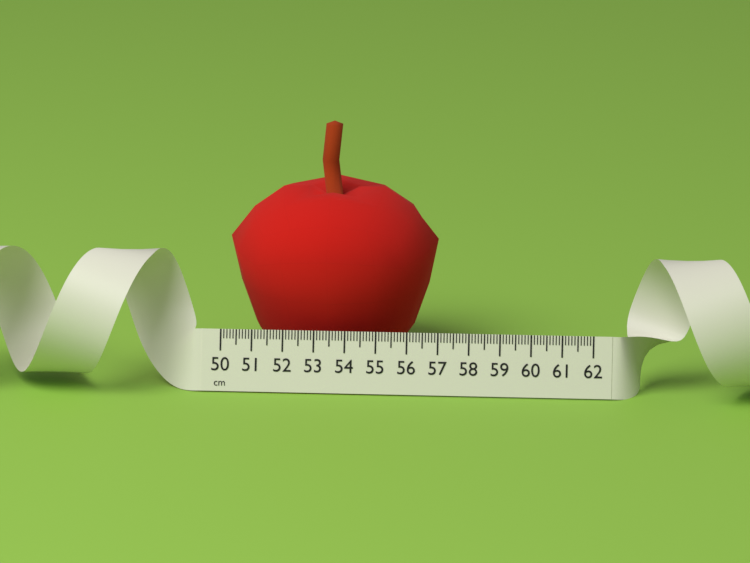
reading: 56.8 cm
